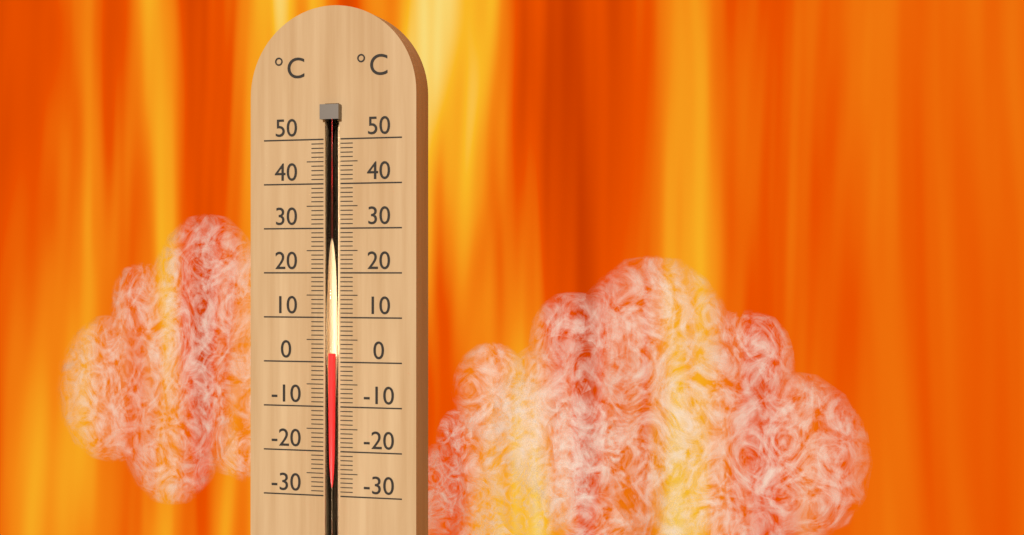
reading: 2 °C
